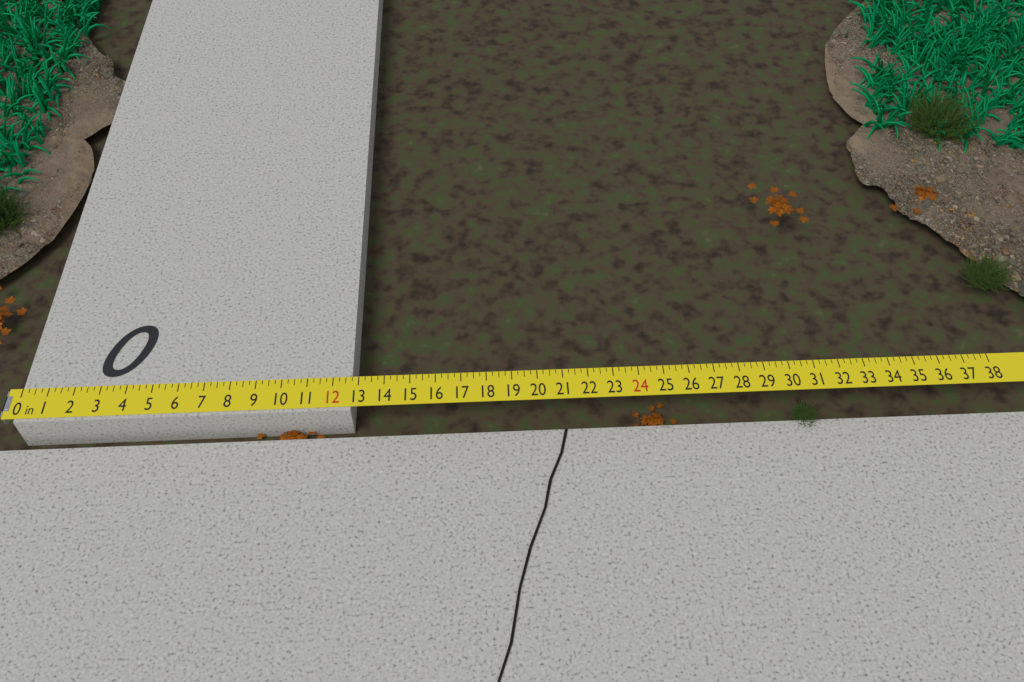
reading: 12.75 in
